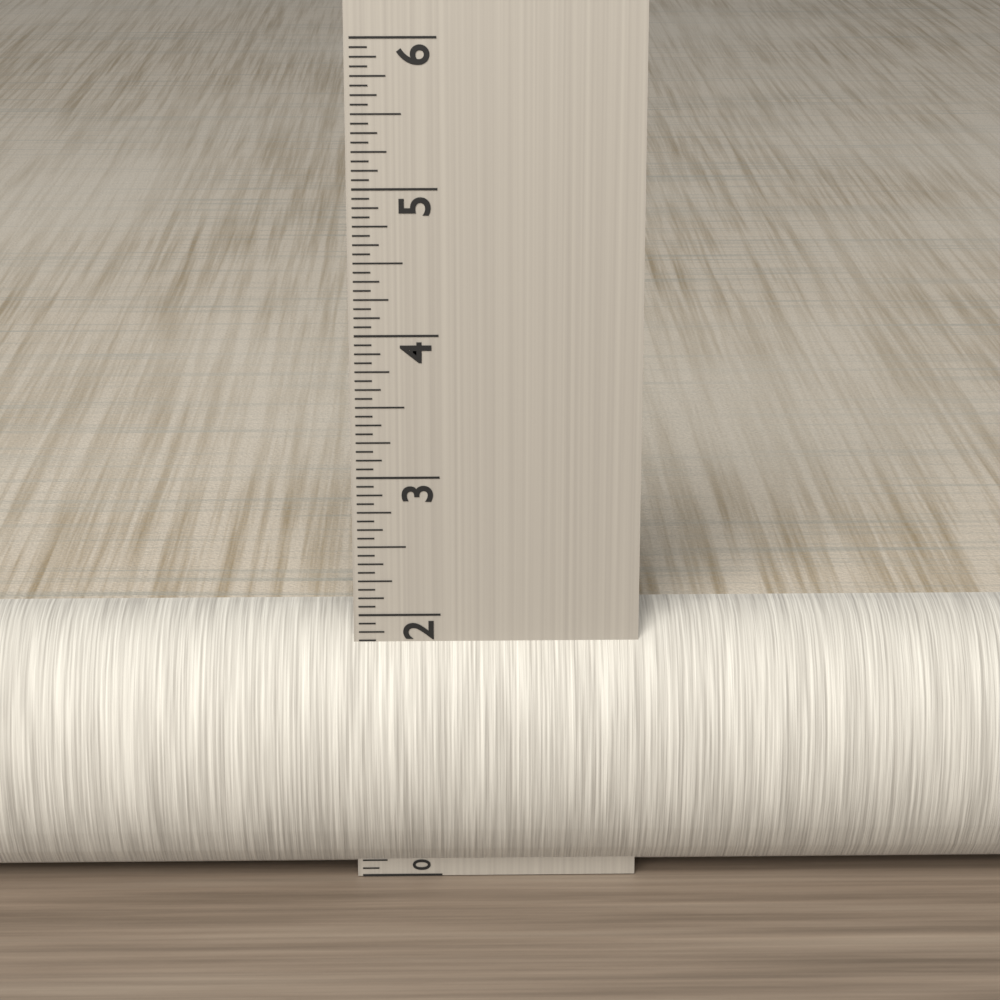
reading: 1.9375 in
